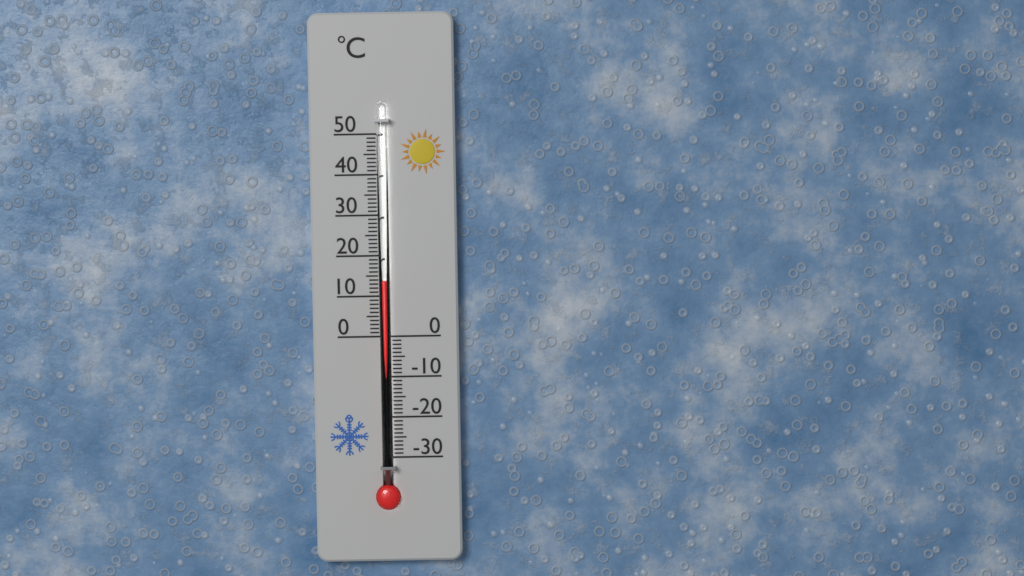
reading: 14 °C
